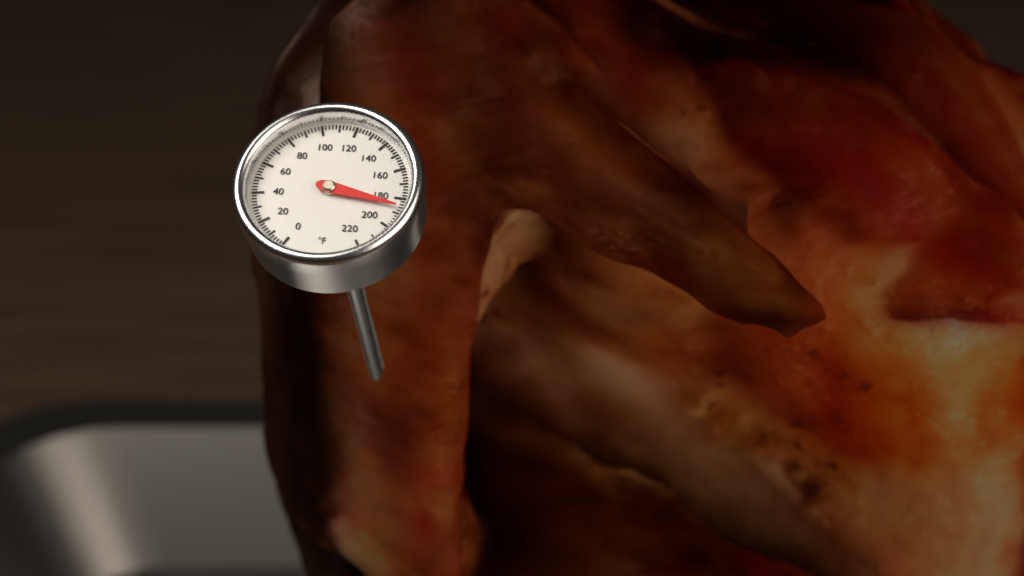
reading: 186 °F
